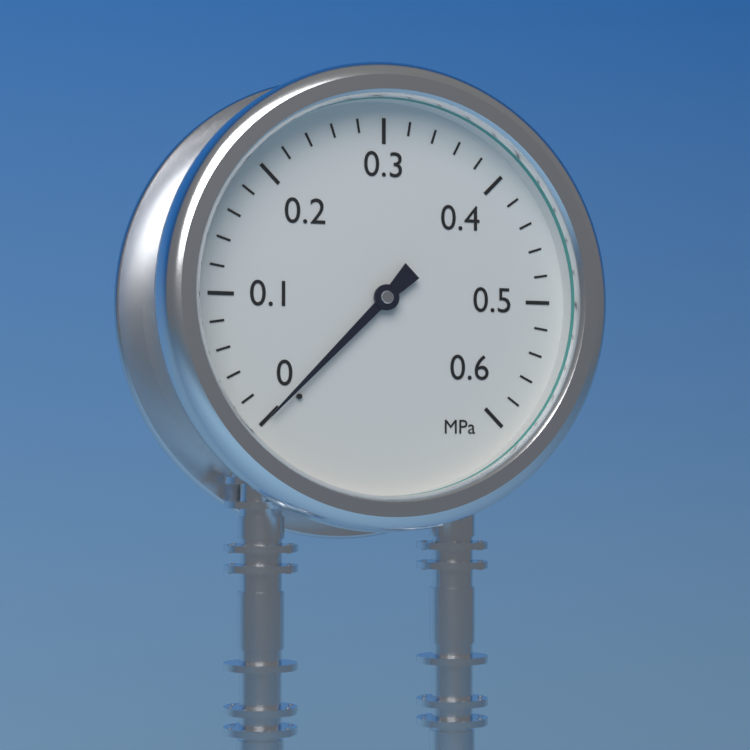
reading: 0.00 MPa
